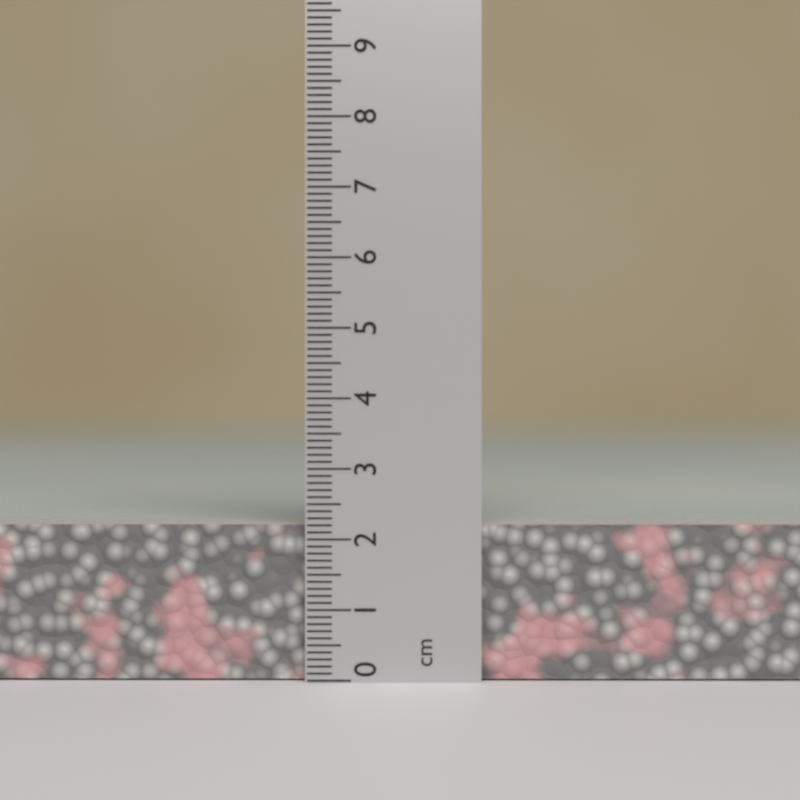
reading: 2.2 cm
